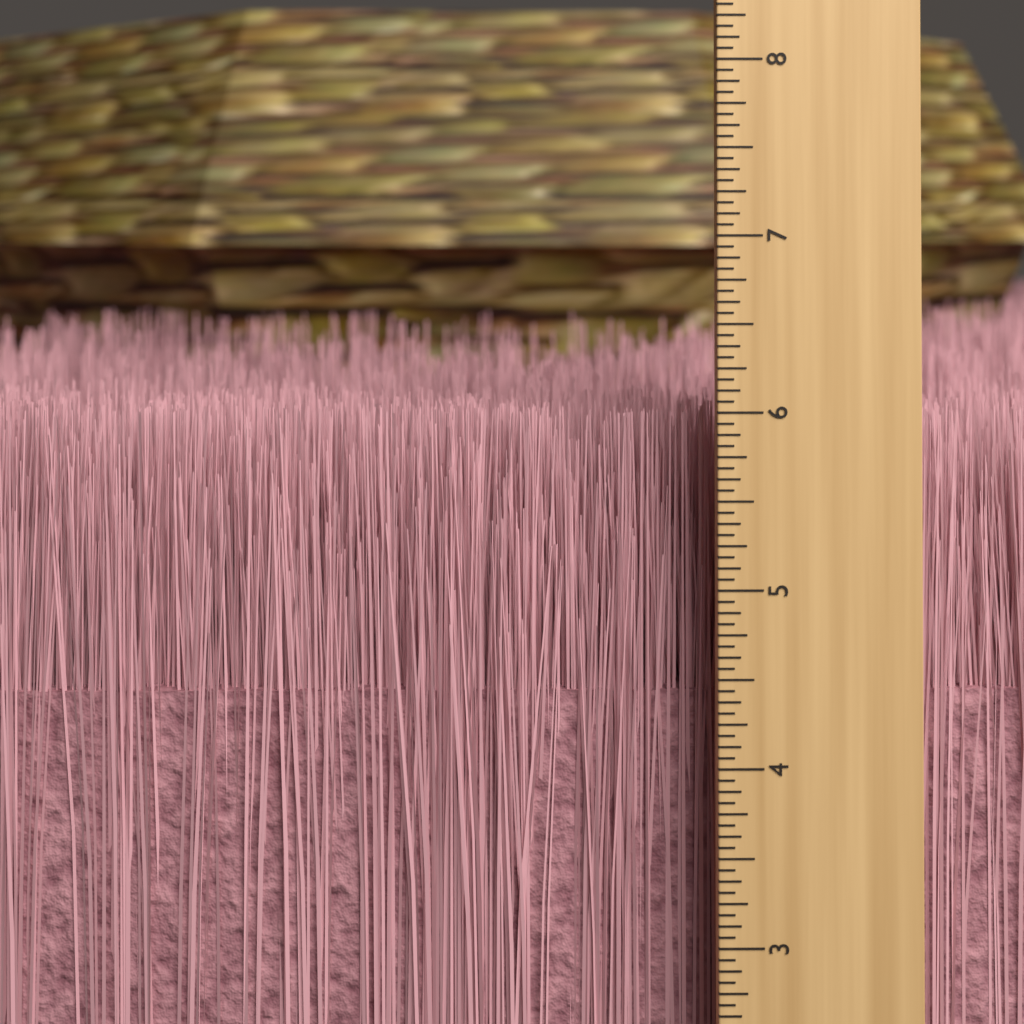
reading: 5.9375 inch
